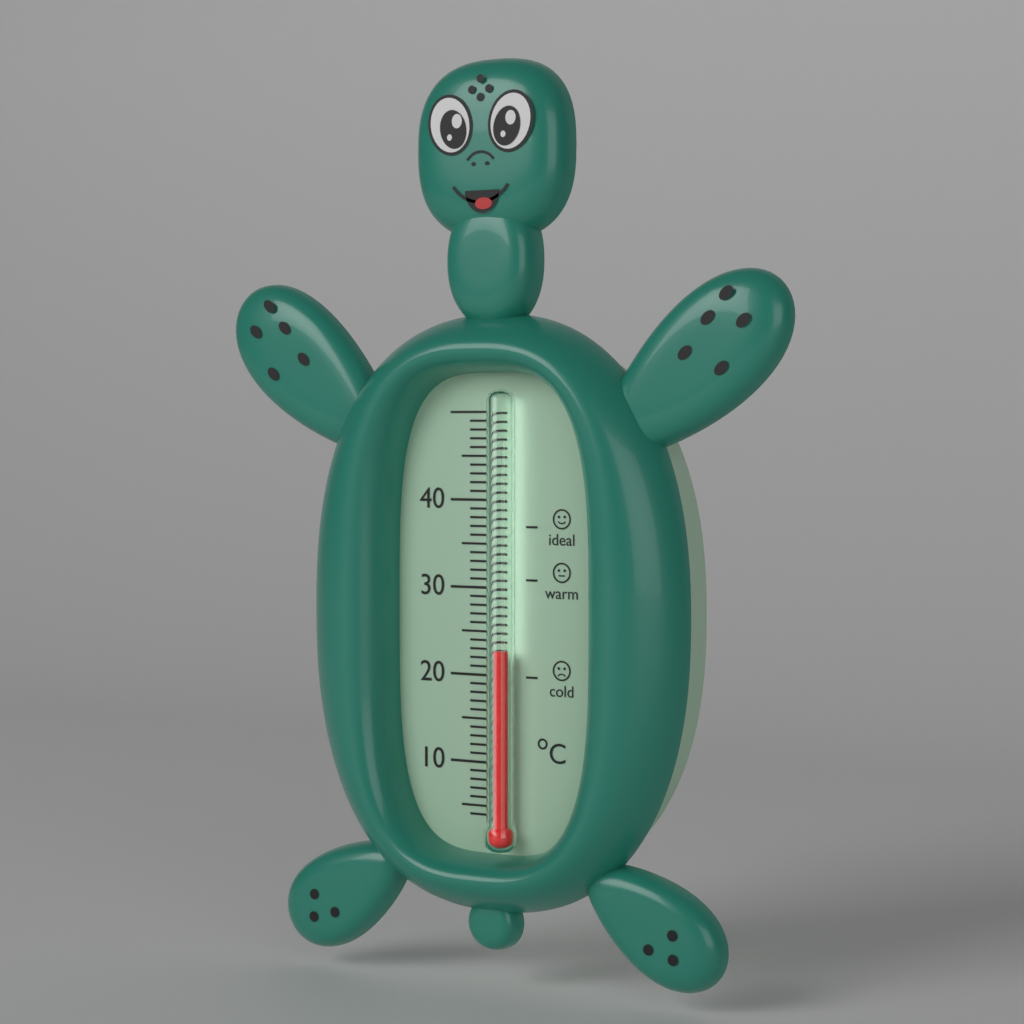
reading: 23 °C
